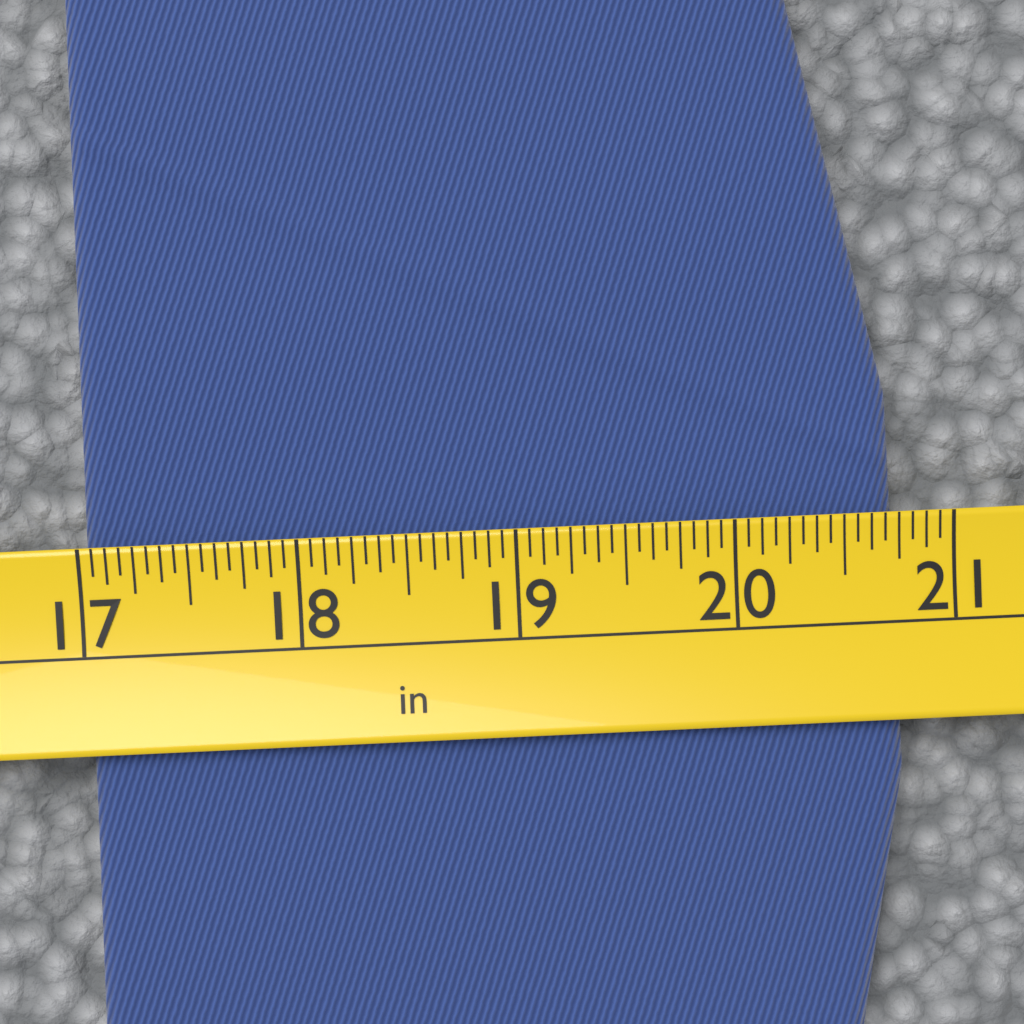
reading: 20.7500 in
